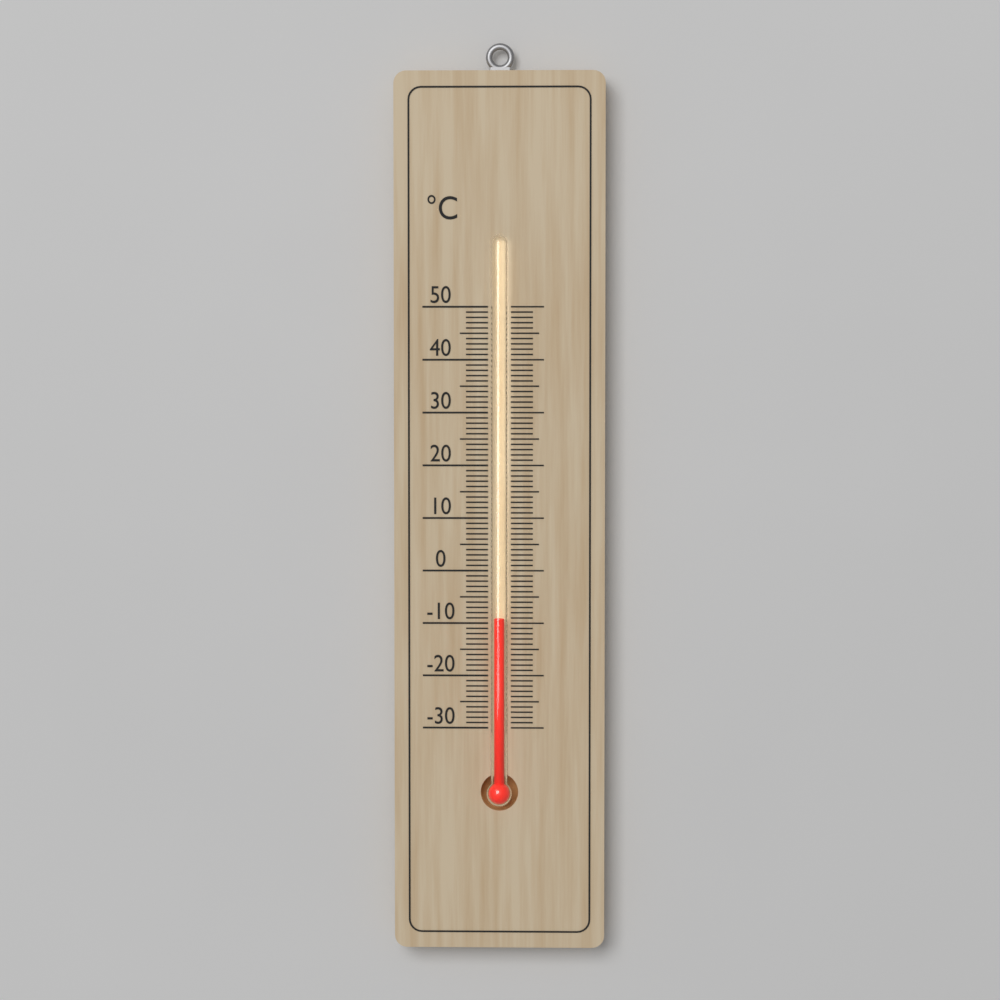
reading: -9 °C
